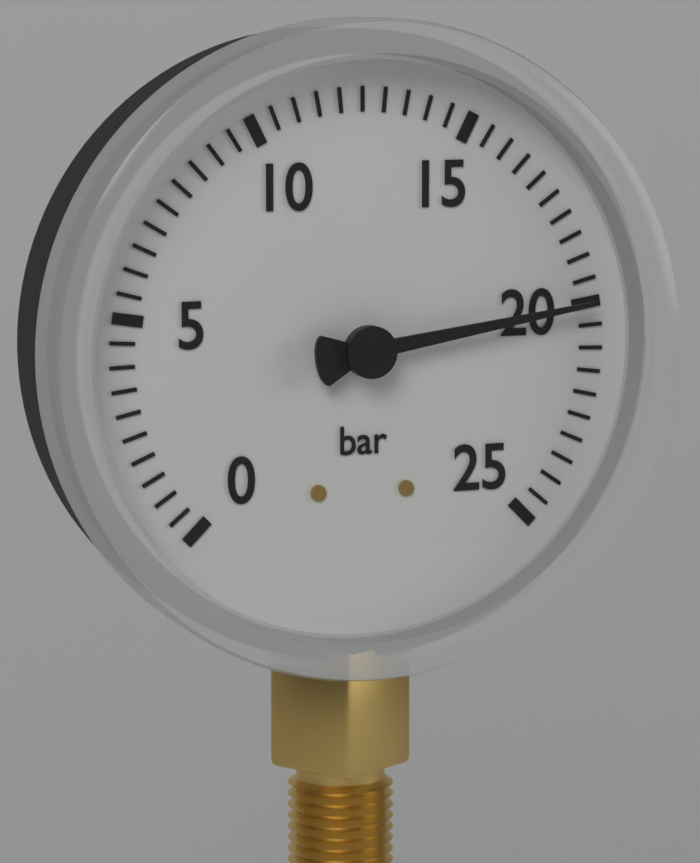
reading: 20.0 bar
